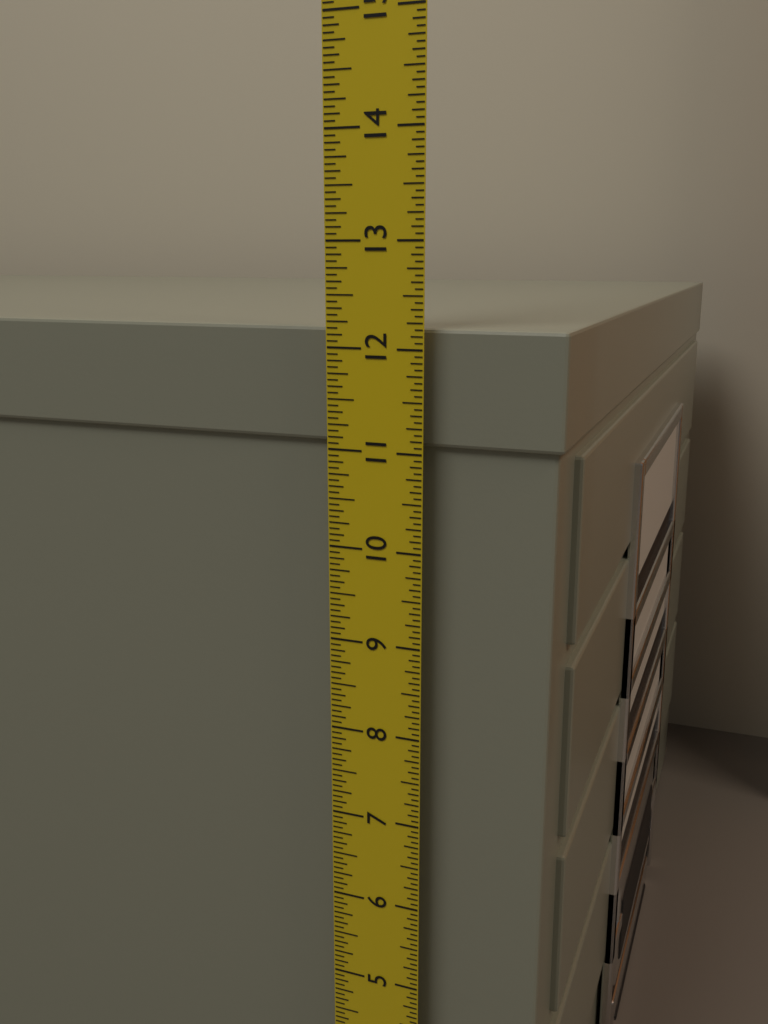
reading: 12.1875 in
